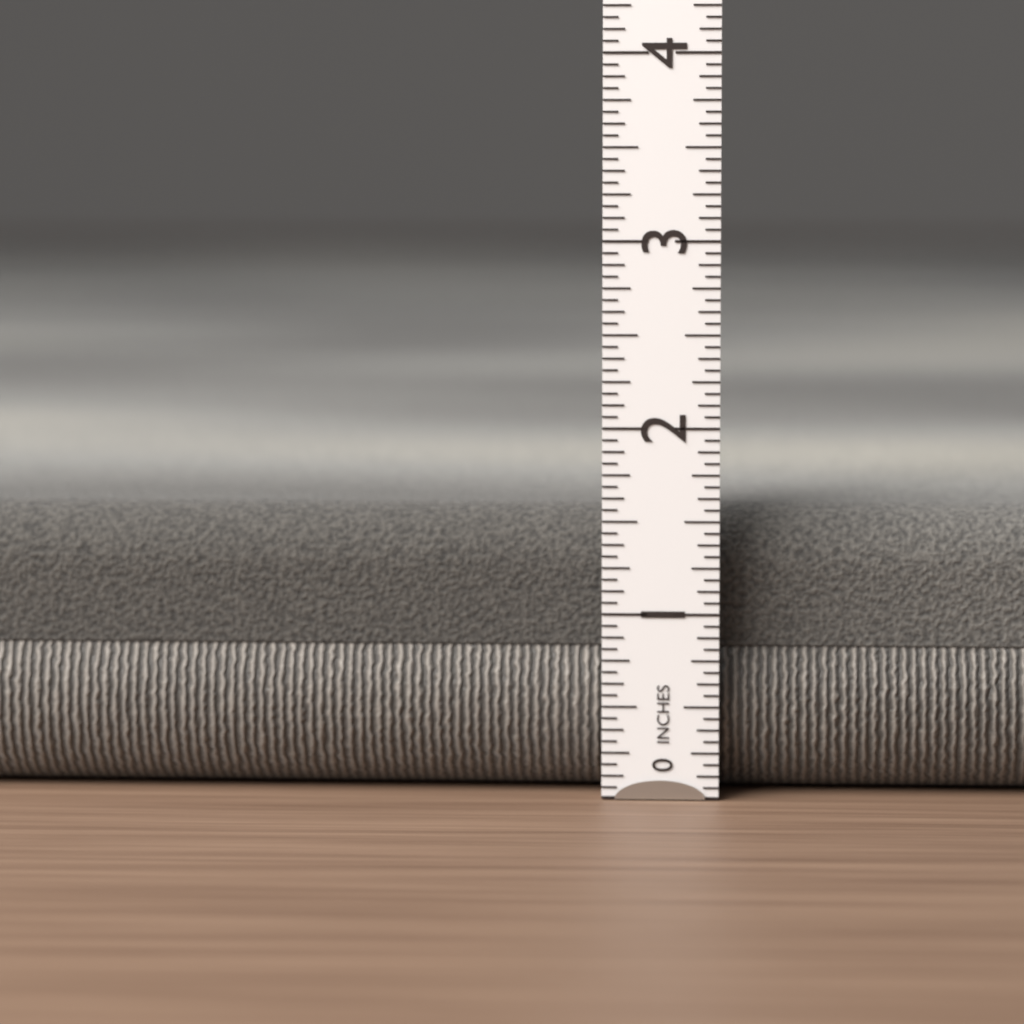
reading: 1.5625 in
